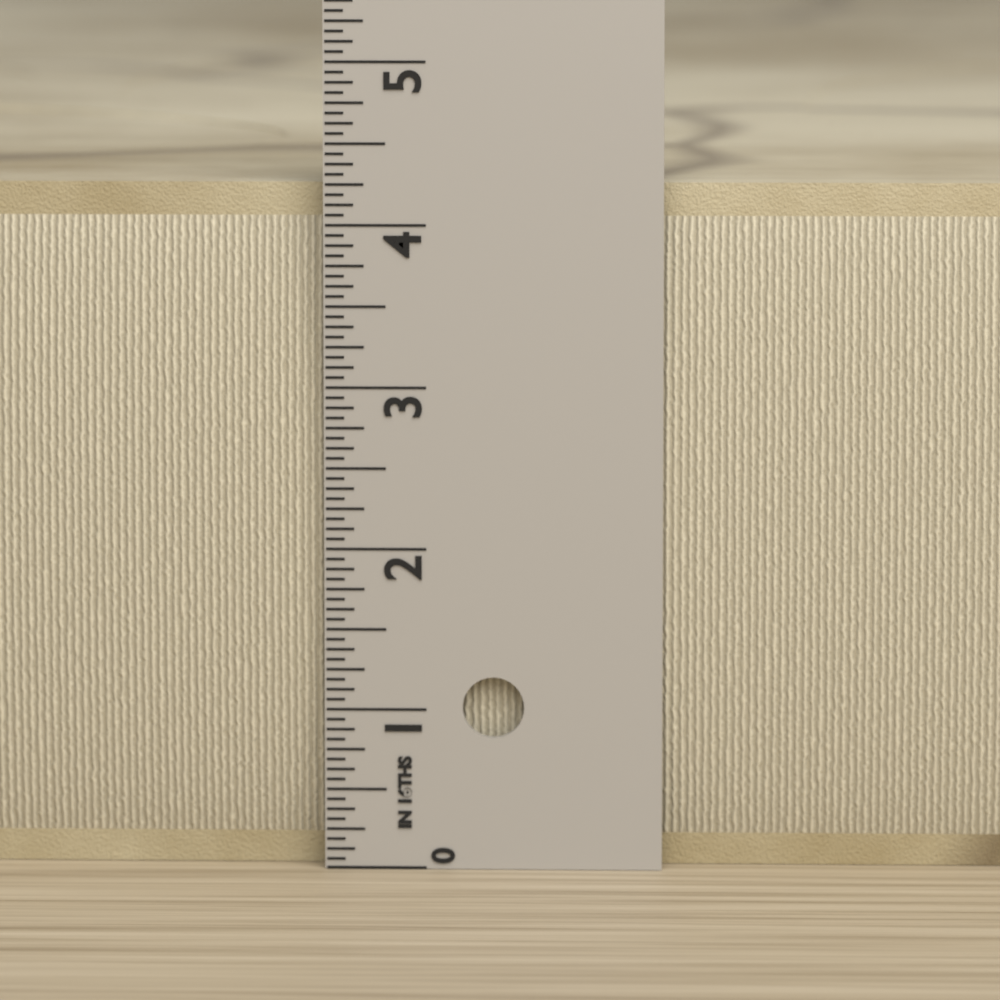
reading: 4.2500 in
